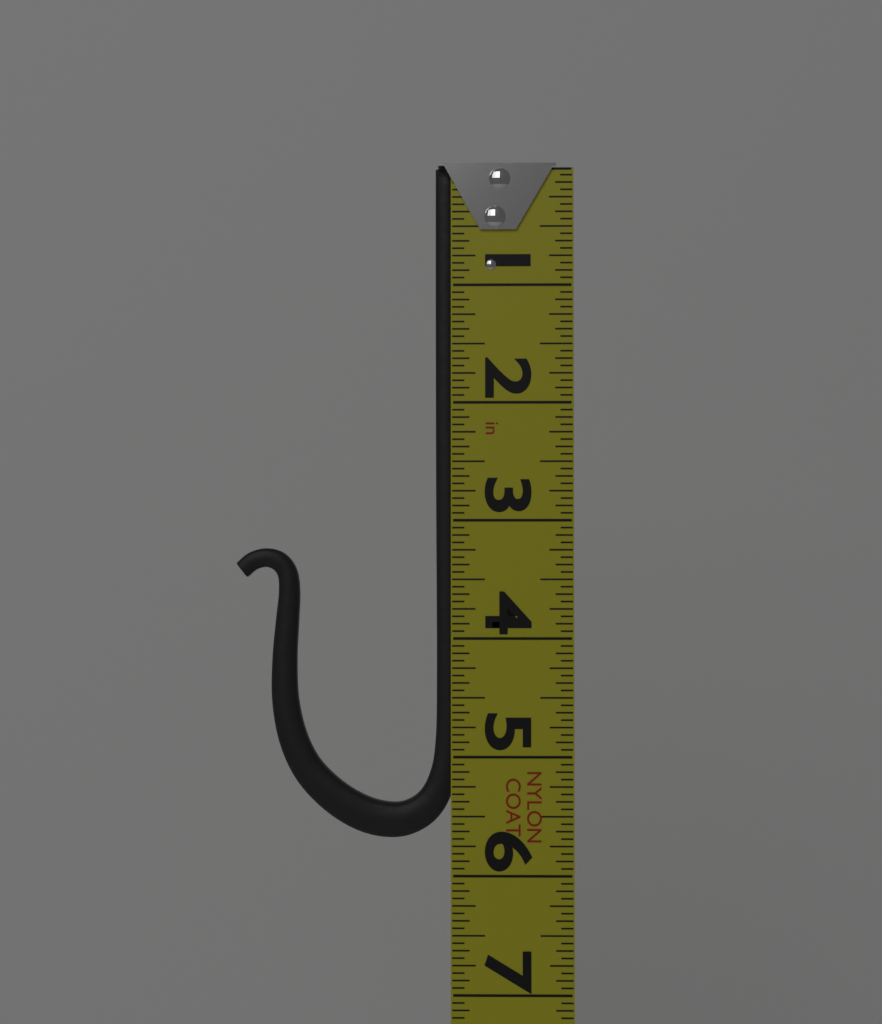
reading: 5.6875 in
